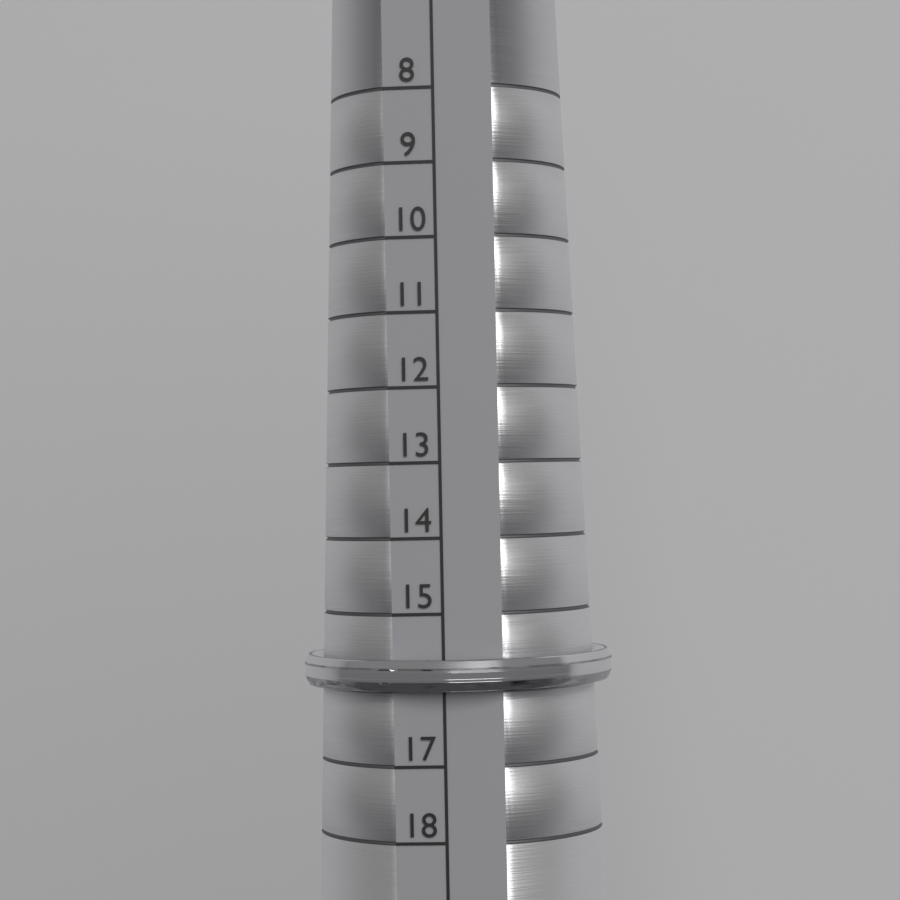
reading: 16 (no unit)
